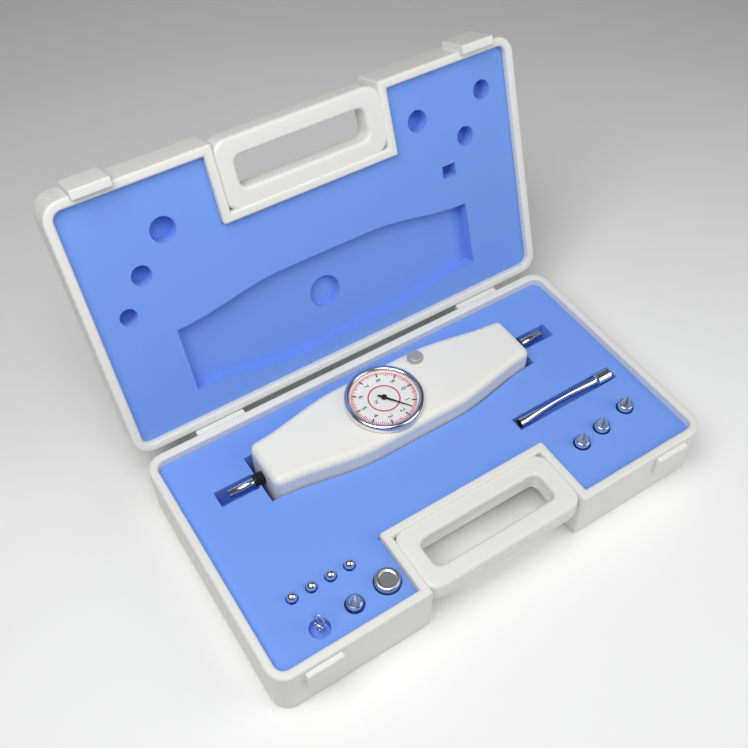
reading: 1.5 N
